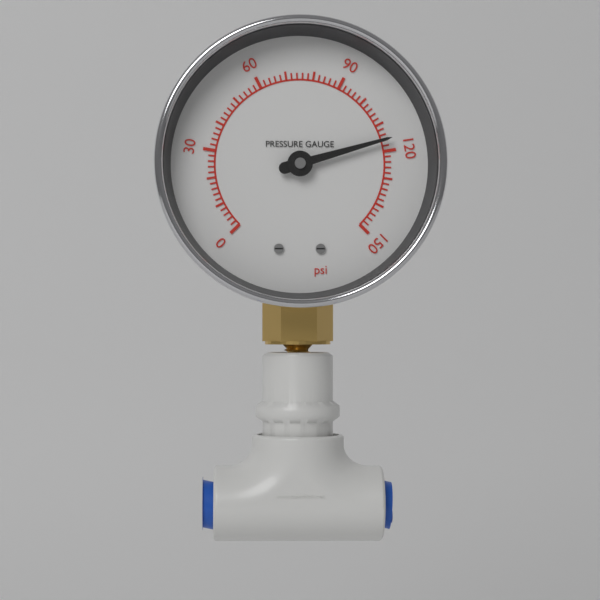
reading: 116 psi
